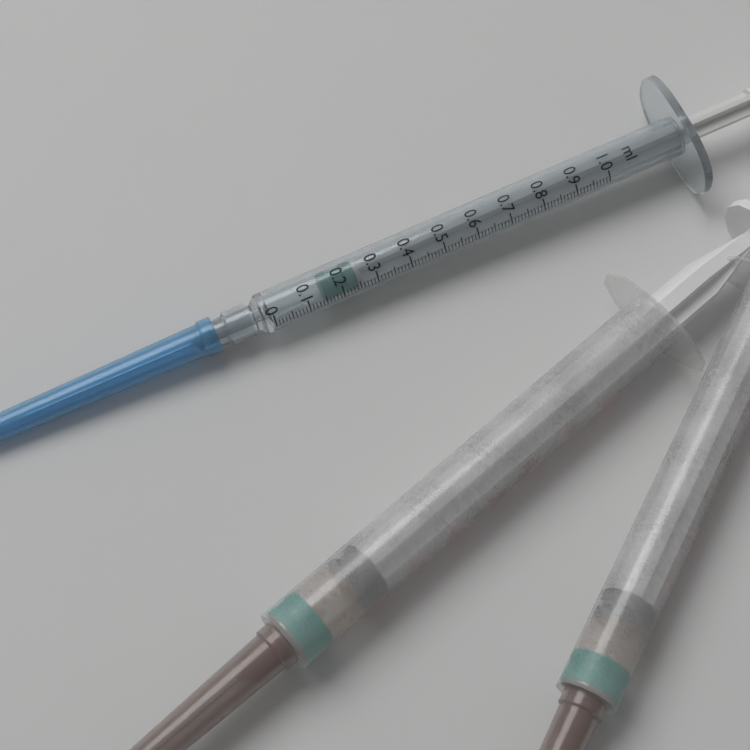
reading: 0.15 ml
